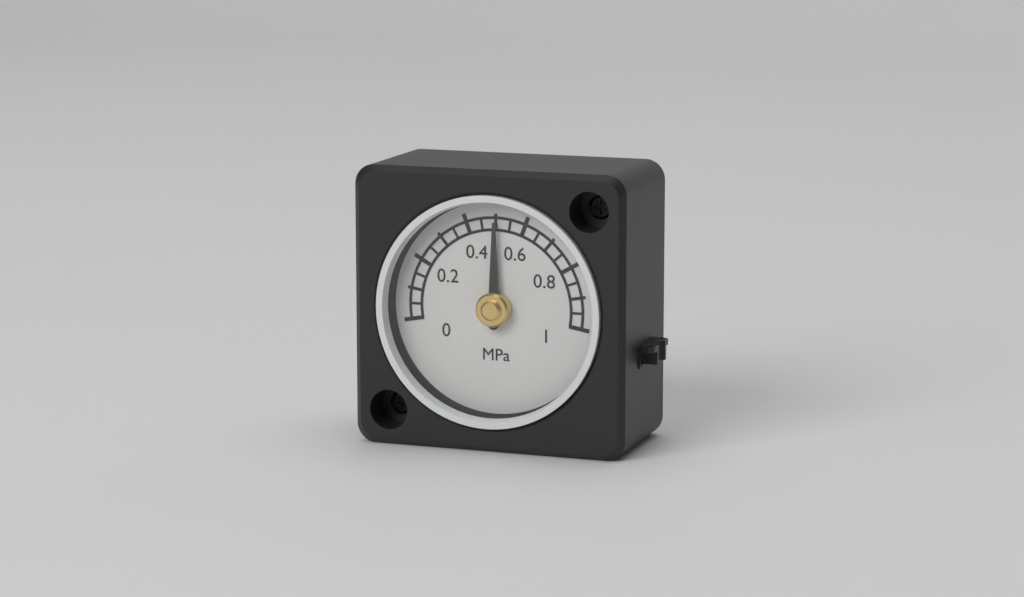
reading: 0.50 MPa
